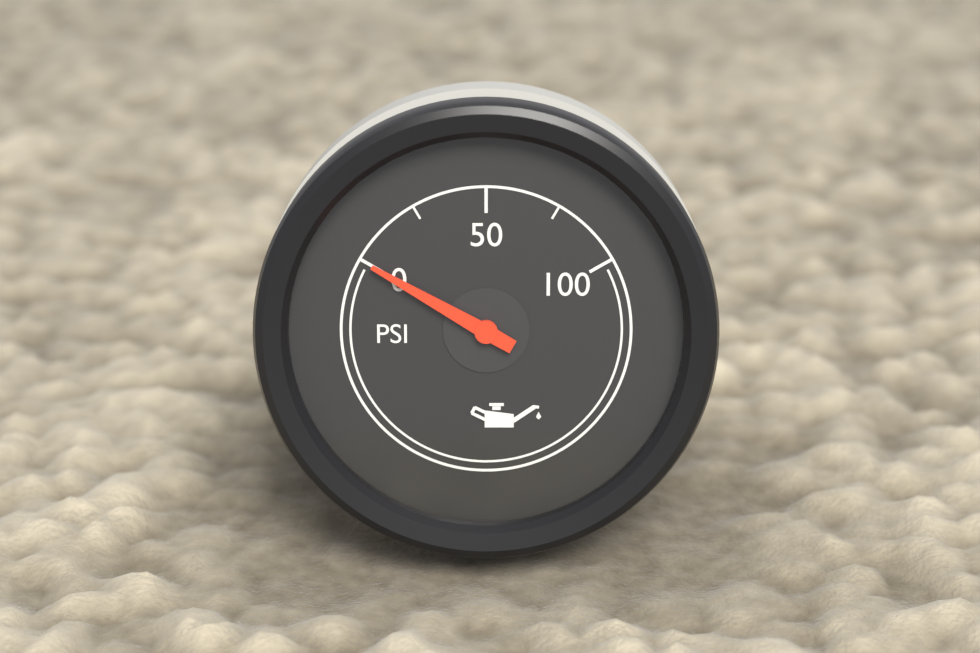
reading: 0 PSI
